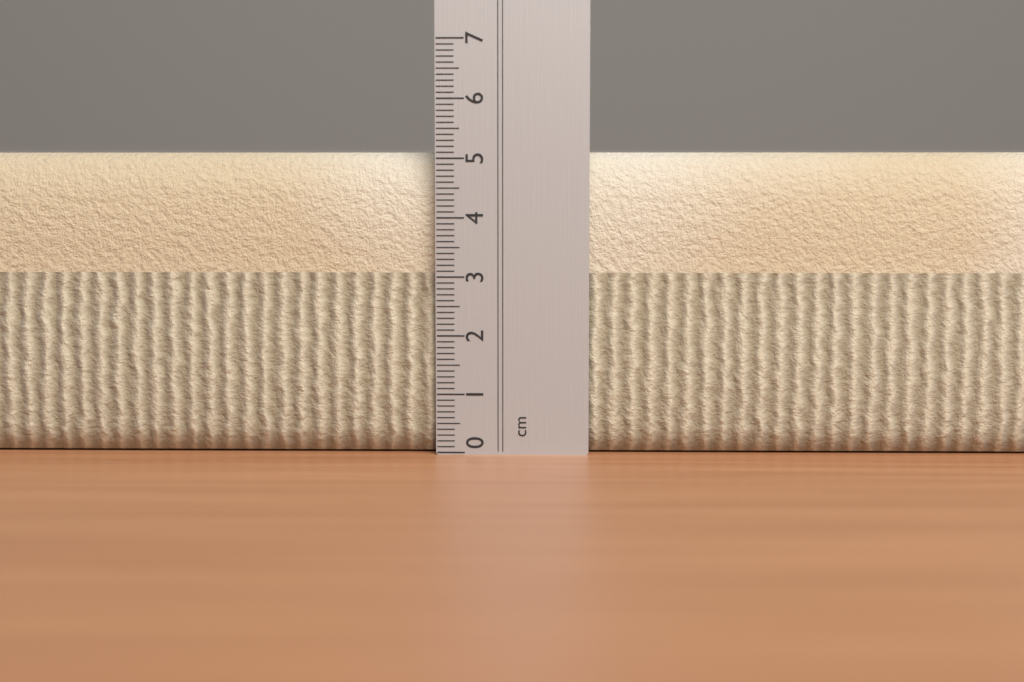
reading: 5.1 cm
